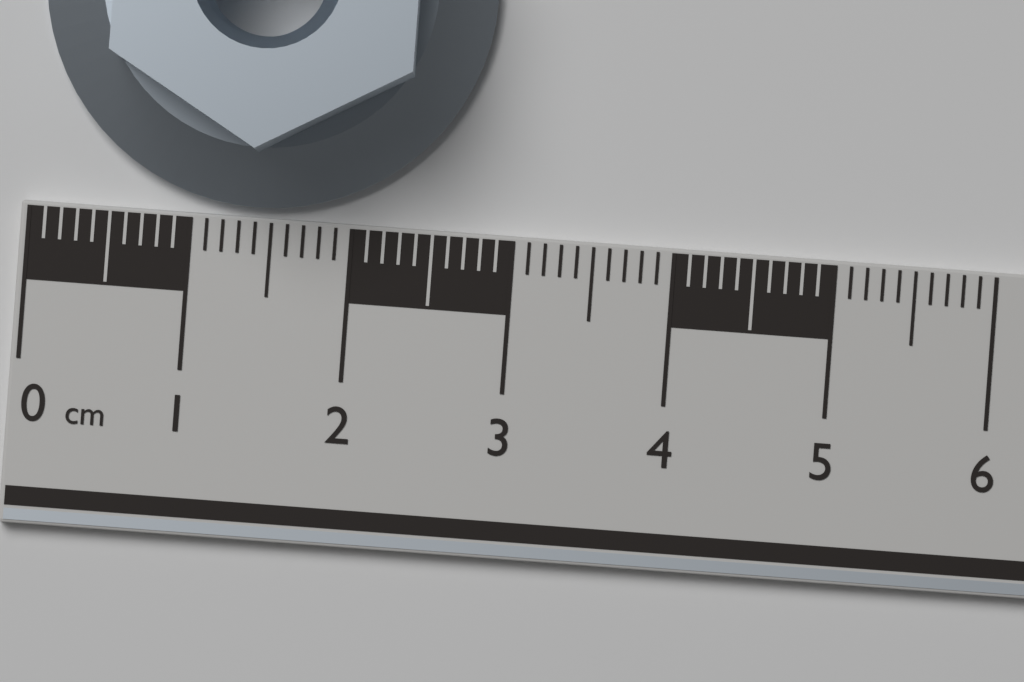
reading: 2.8 cm
